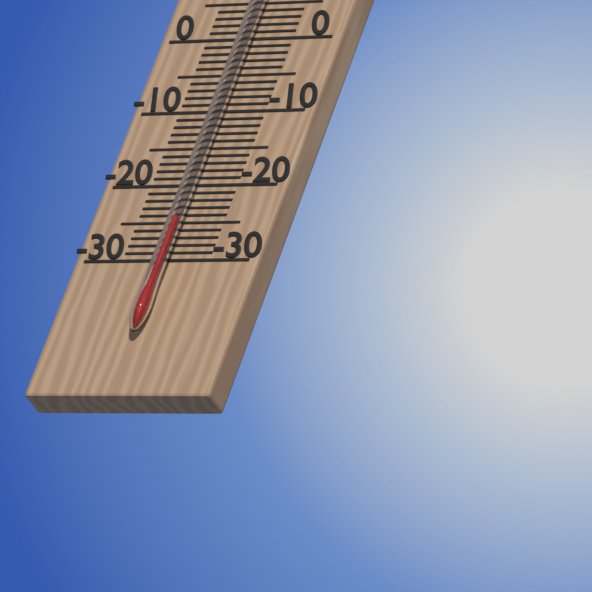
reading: -25 °C
